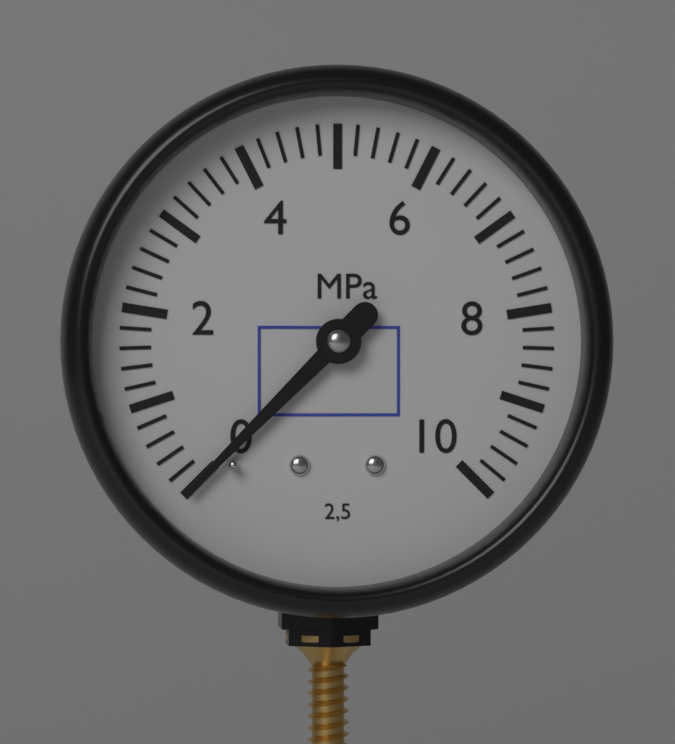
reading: 0.0 MPa
